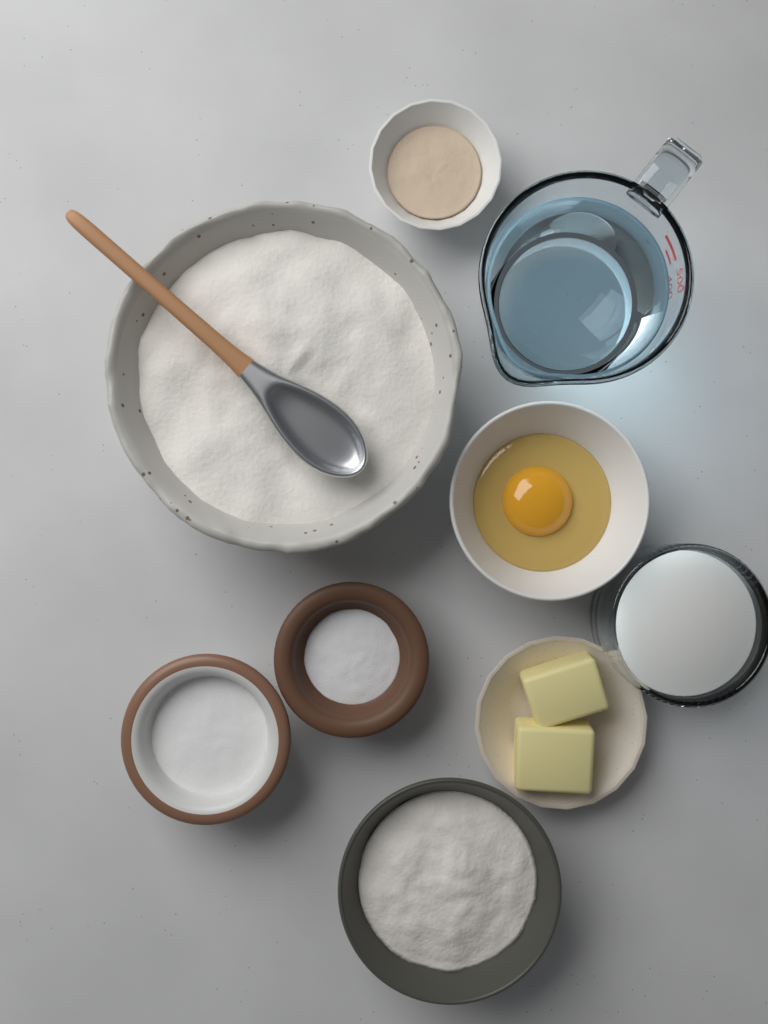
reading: 450 ml
